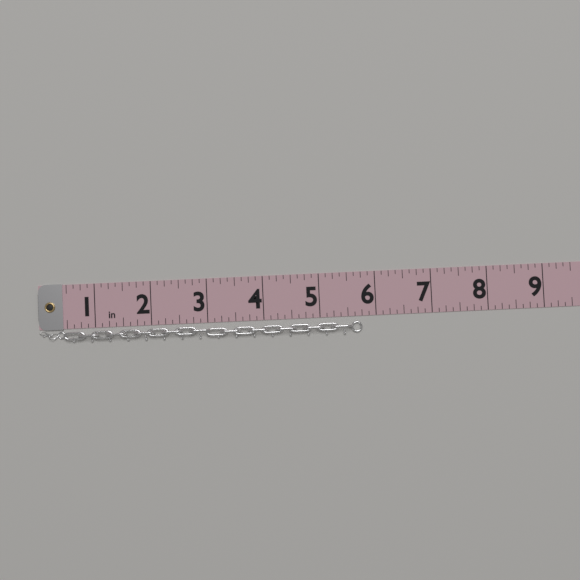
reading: 5.750 in
